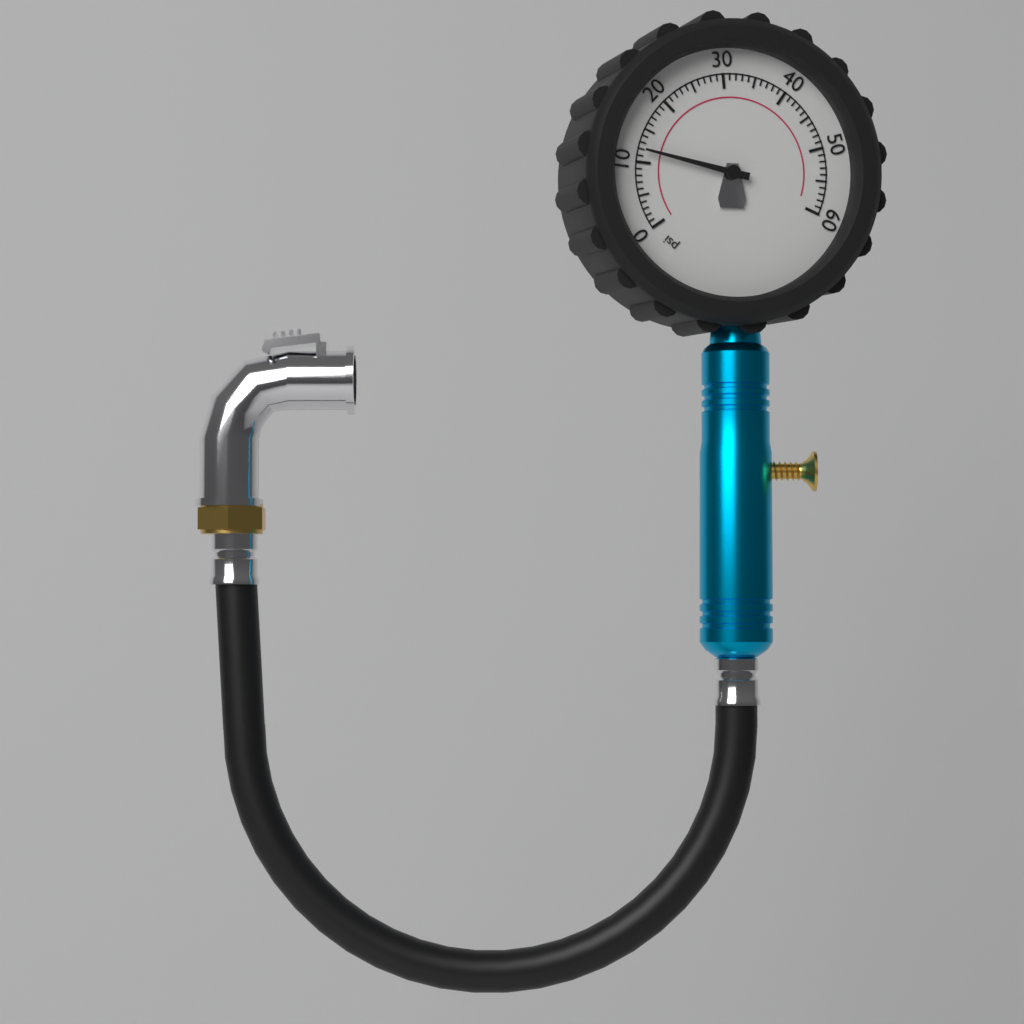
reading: 12 psi
